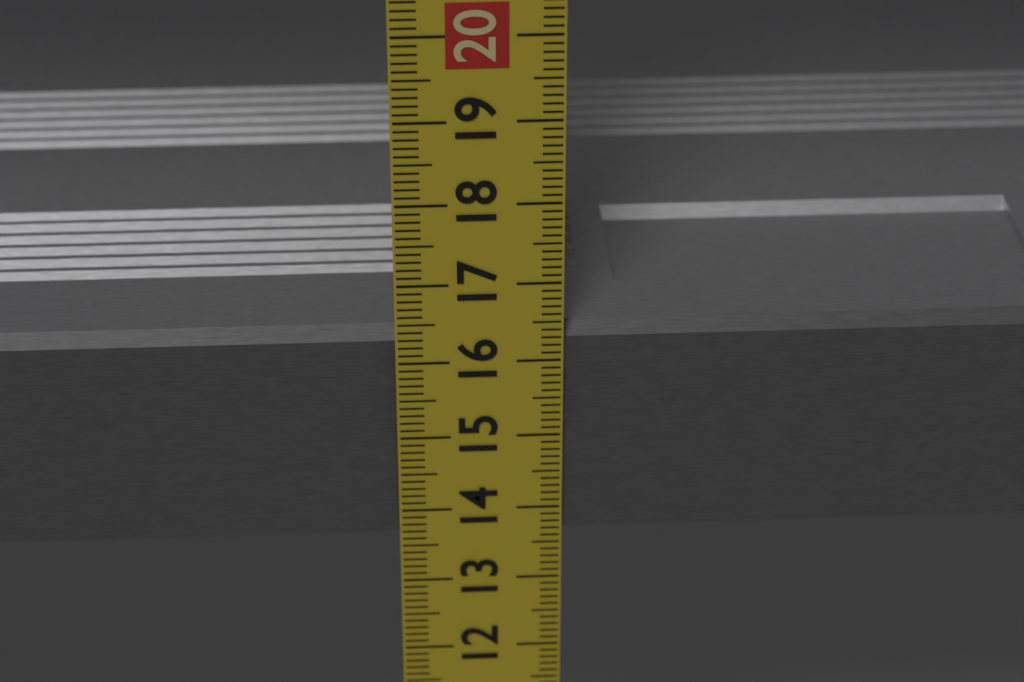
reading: 16.4 cm
